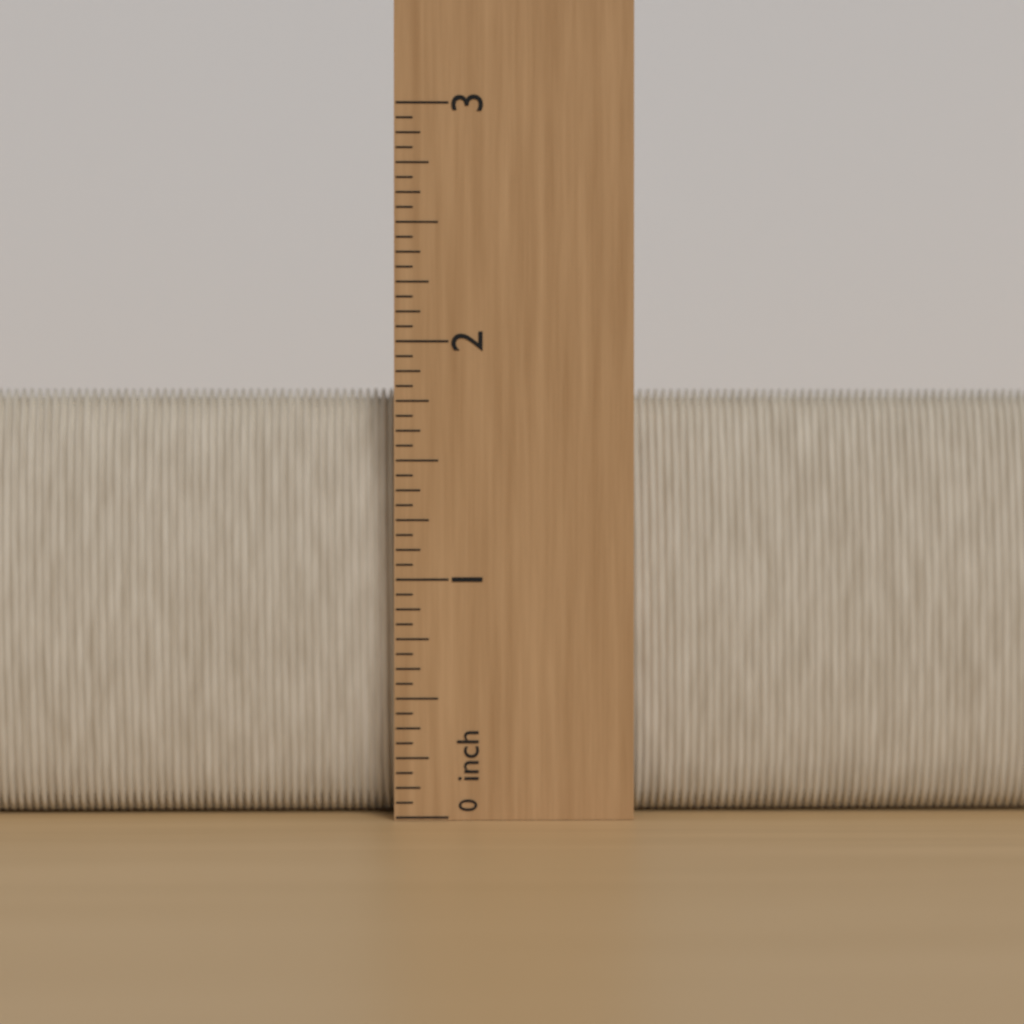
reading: 1.8125 inch
